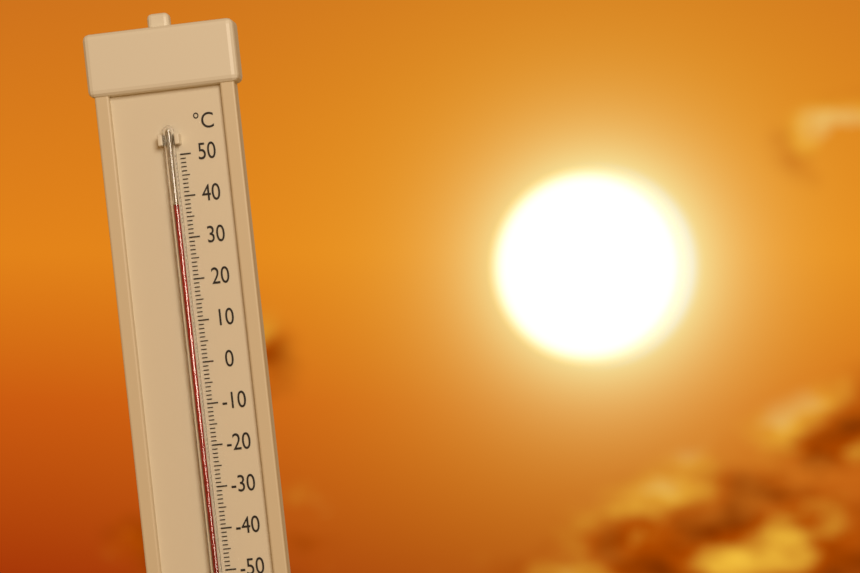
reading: 38 °C
